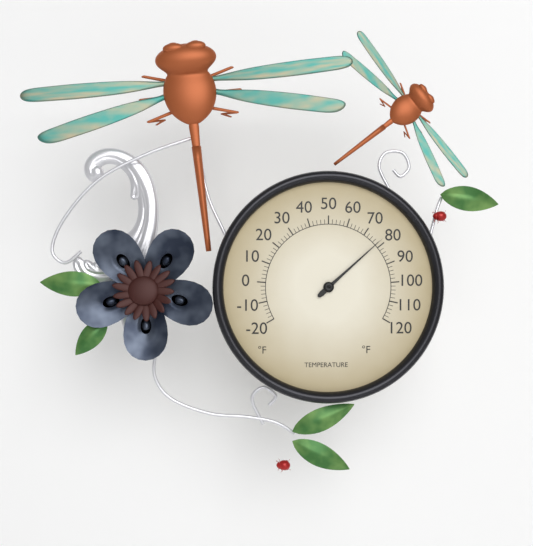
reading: 78 °F
